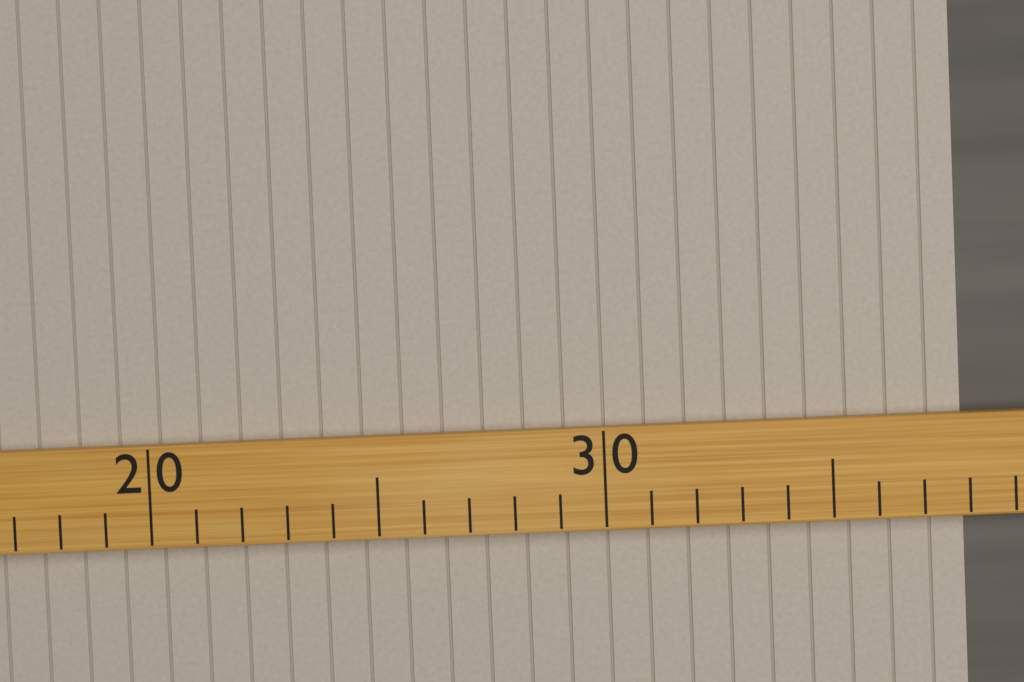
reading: 38 (no unit)
